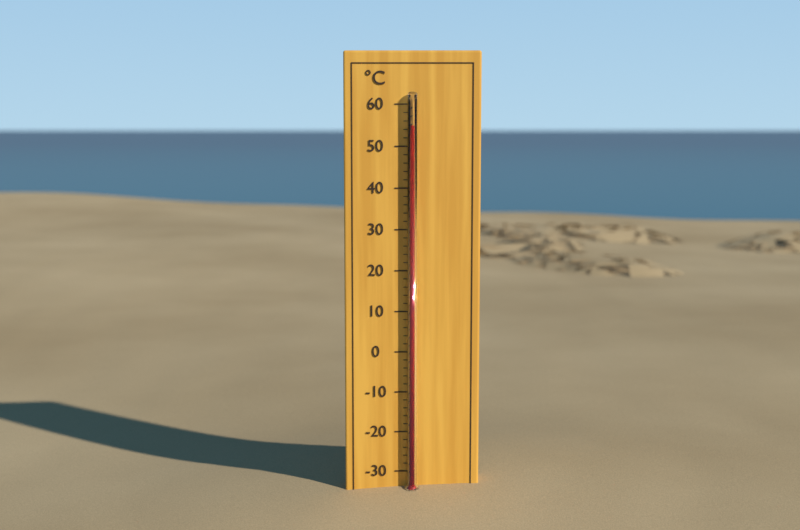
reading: 55 °C
